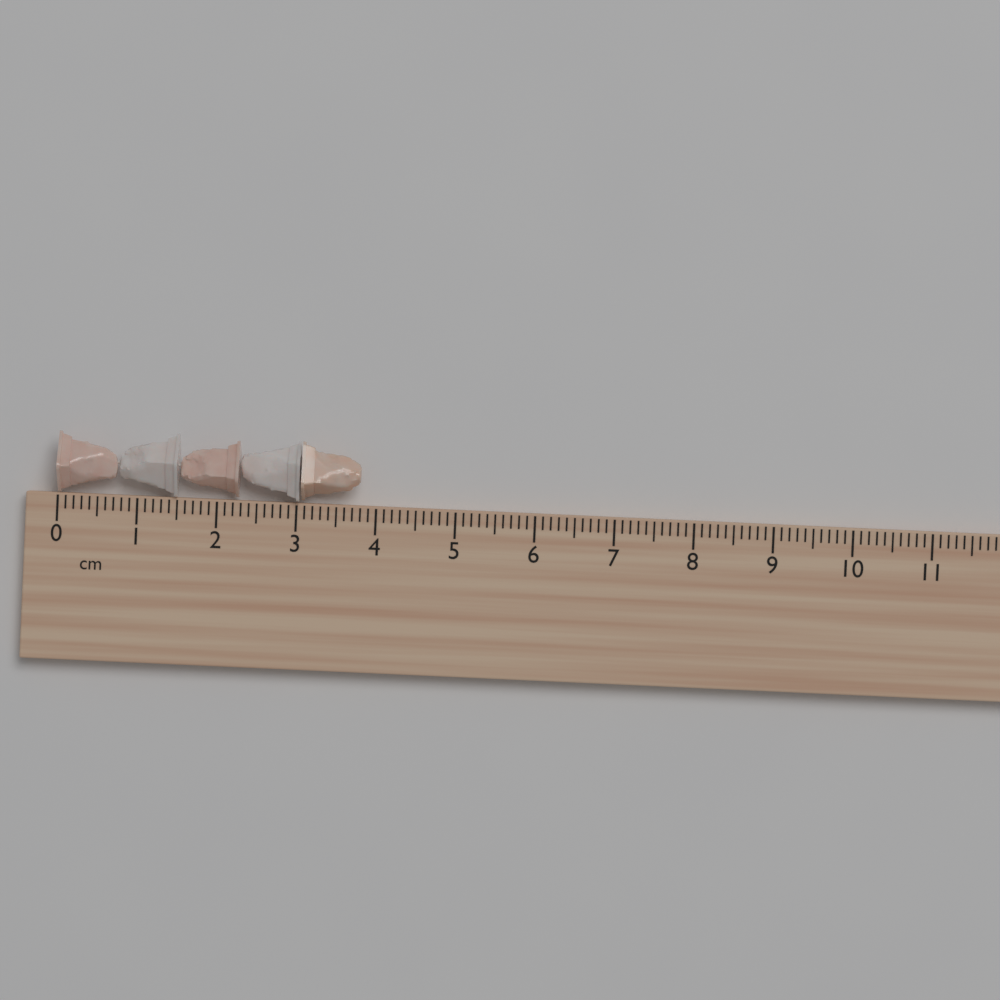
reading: 3.8 cm
